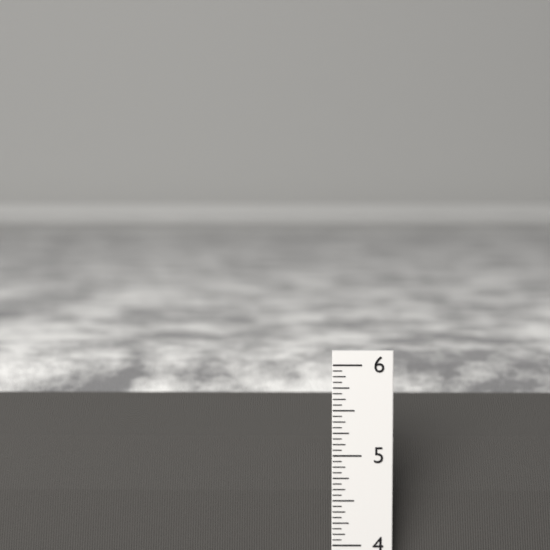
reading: 5.8125 in
